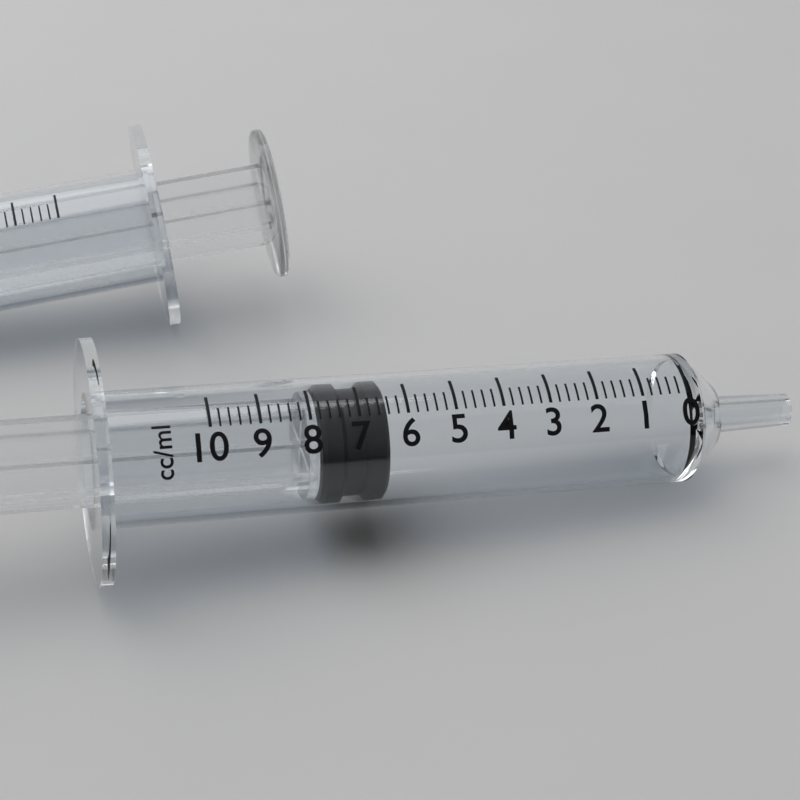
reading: 6.4 ml
